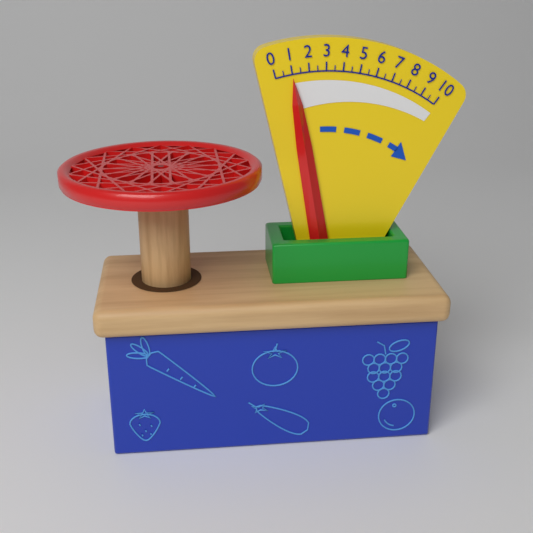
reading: 1.0 (no unit)
